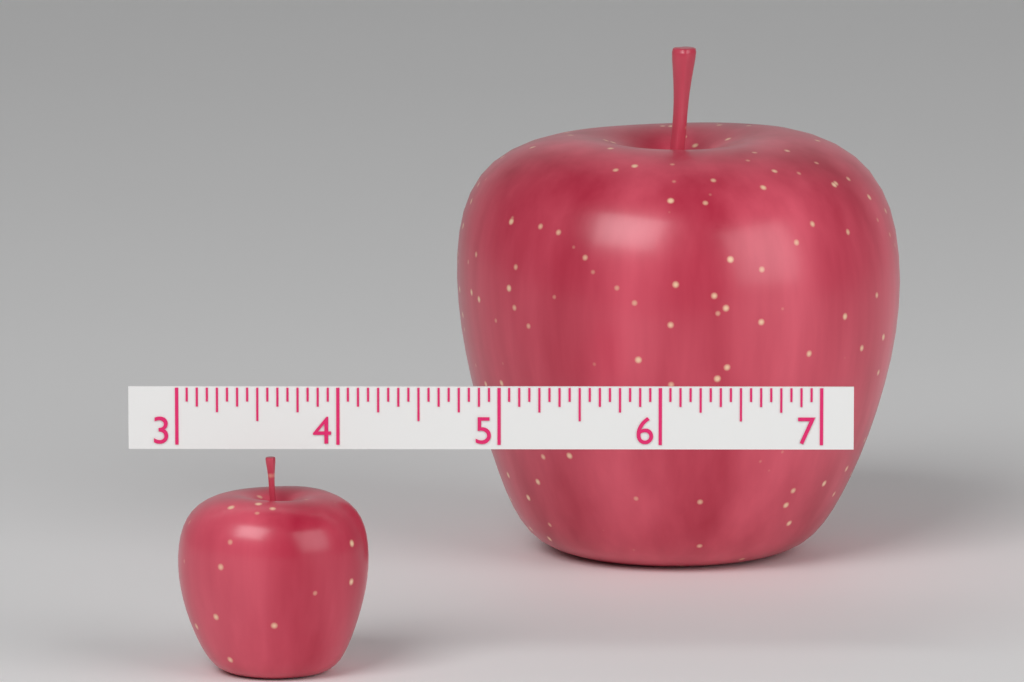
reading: 4.1875 (no unit)
